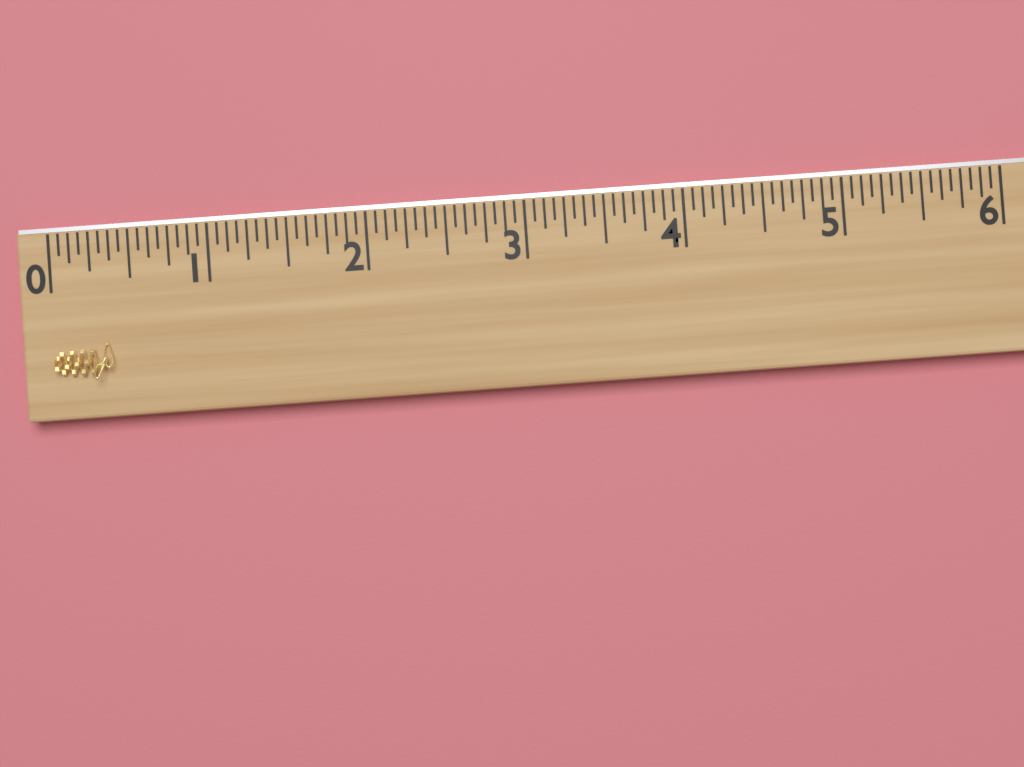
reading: 0.3750 (no unit)
